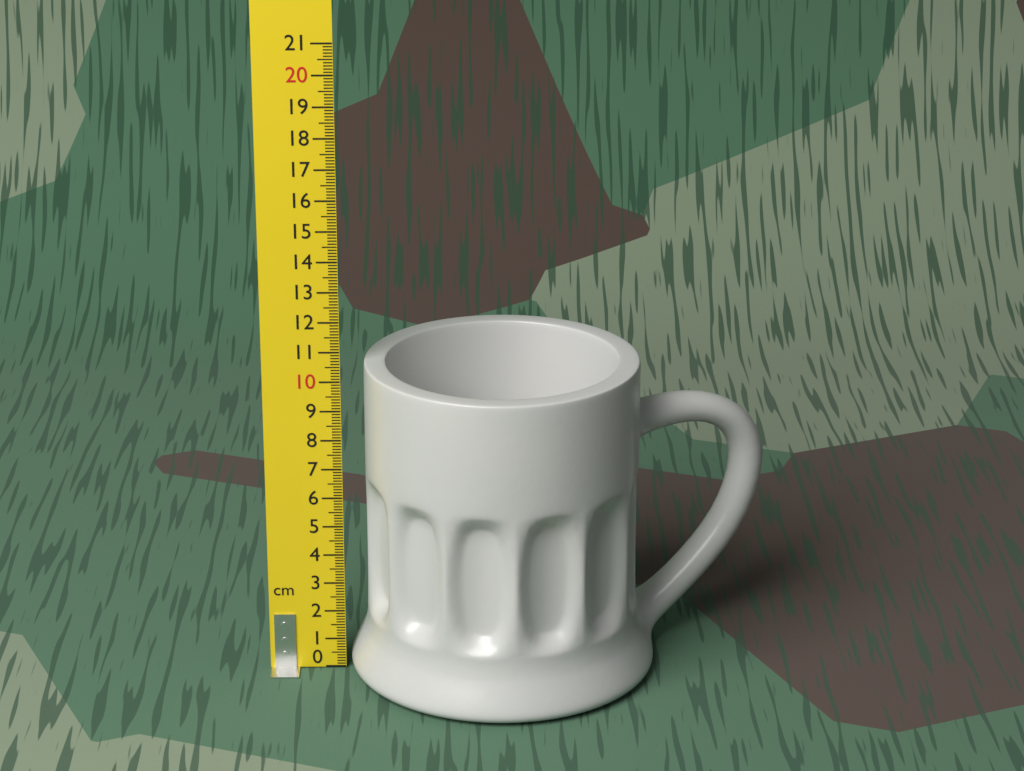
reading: 10.6 cm
